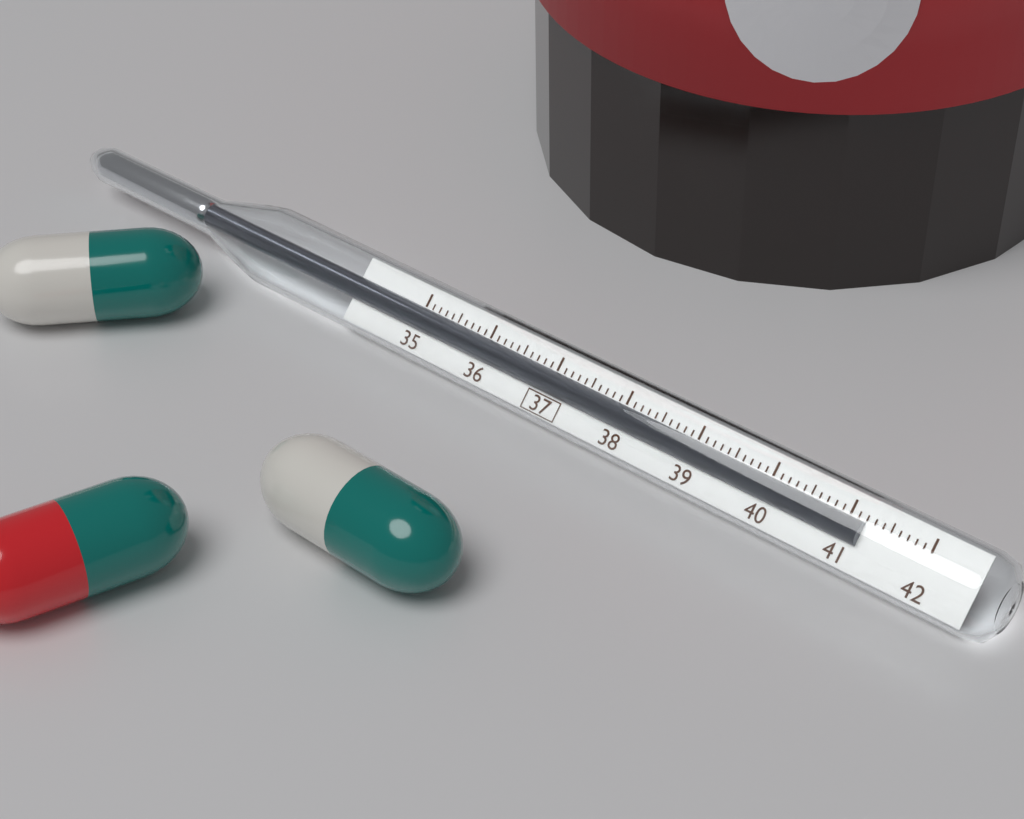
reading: 41.2 (no unit)
